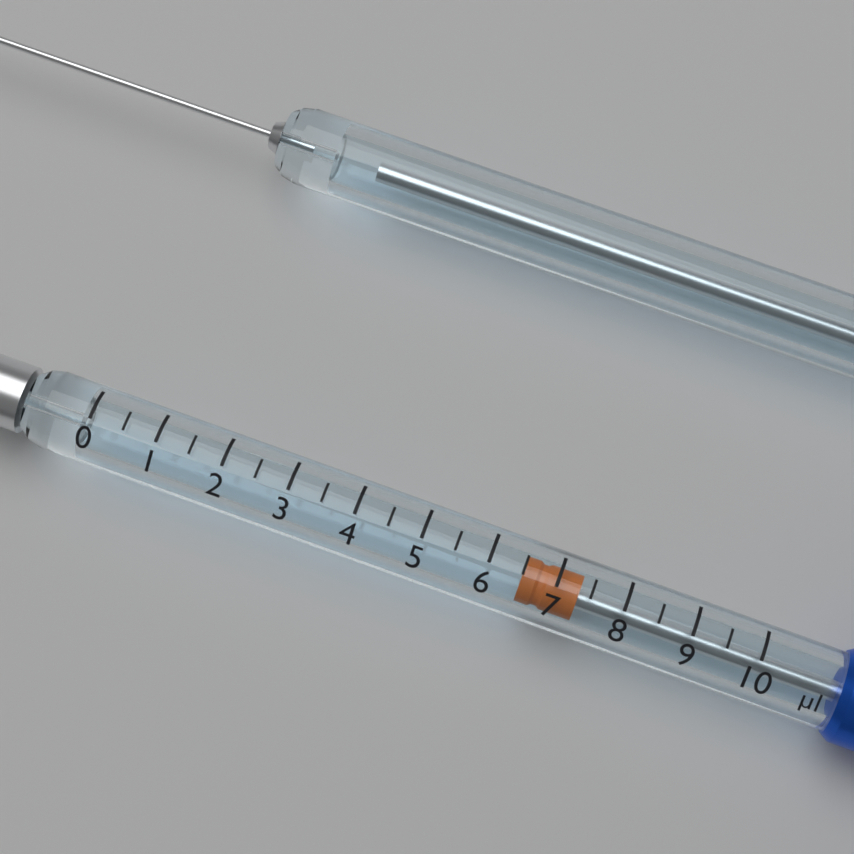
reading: 6.5 µl
